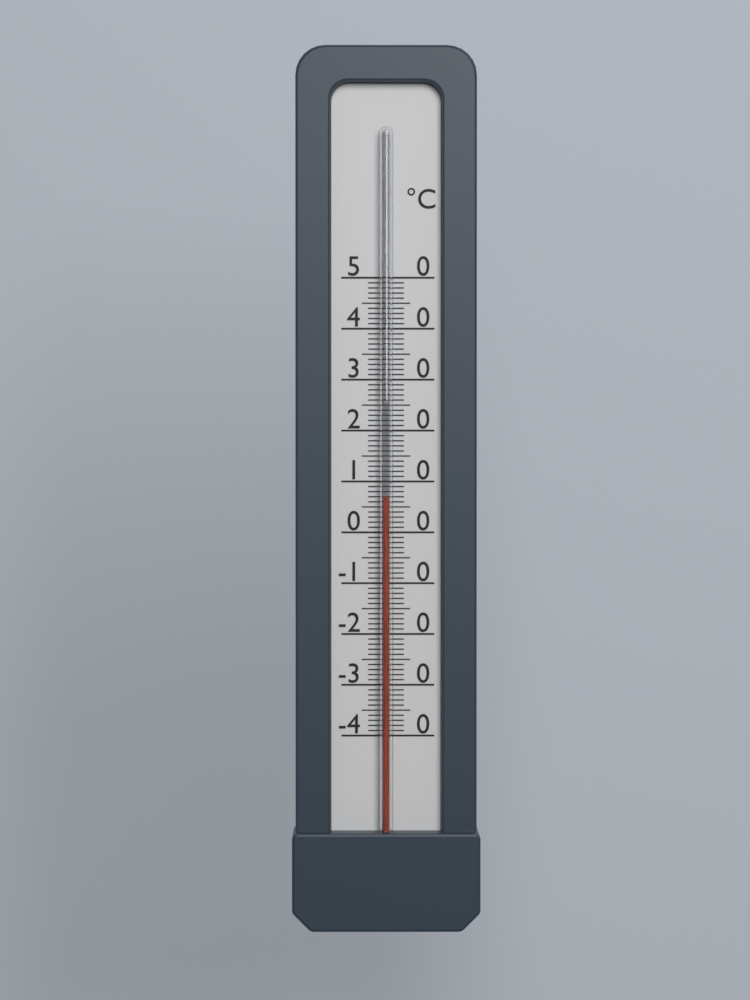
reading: 7 °C
